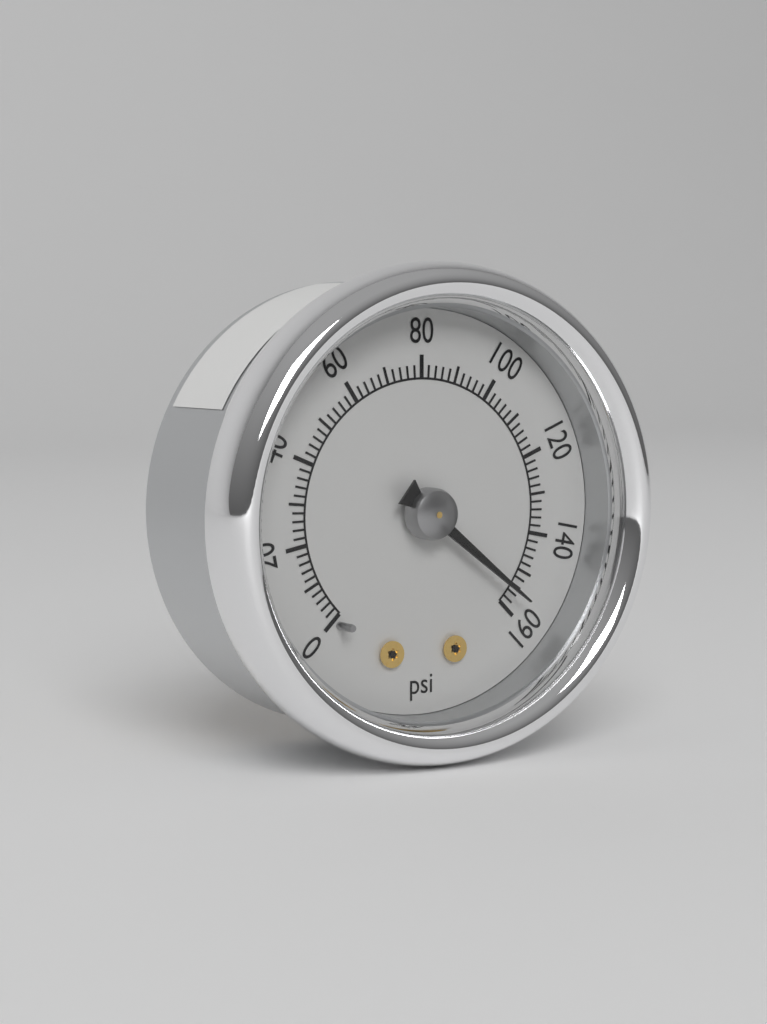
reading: 156 psi
